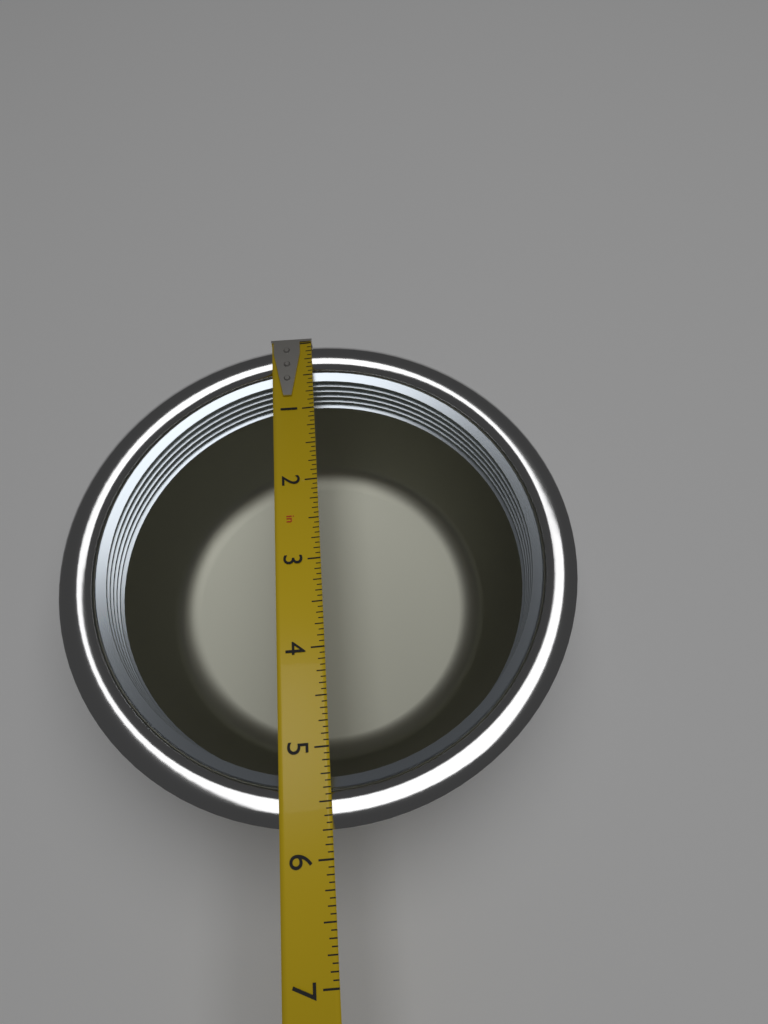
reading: 5.7500 in
